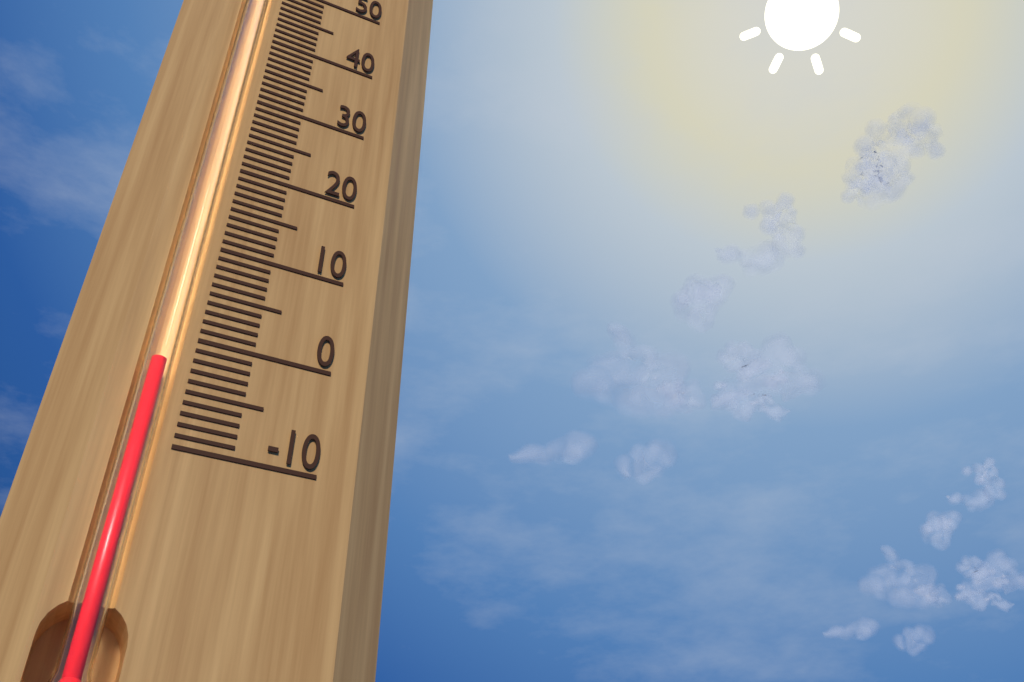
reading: -3 (no unit)
